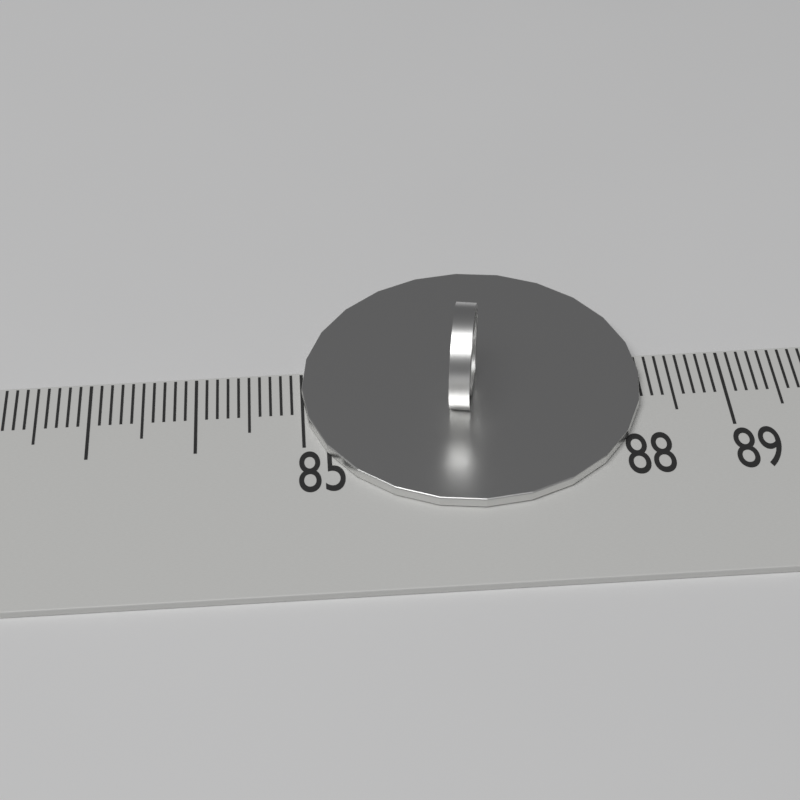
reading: 88.2 (no unit)
